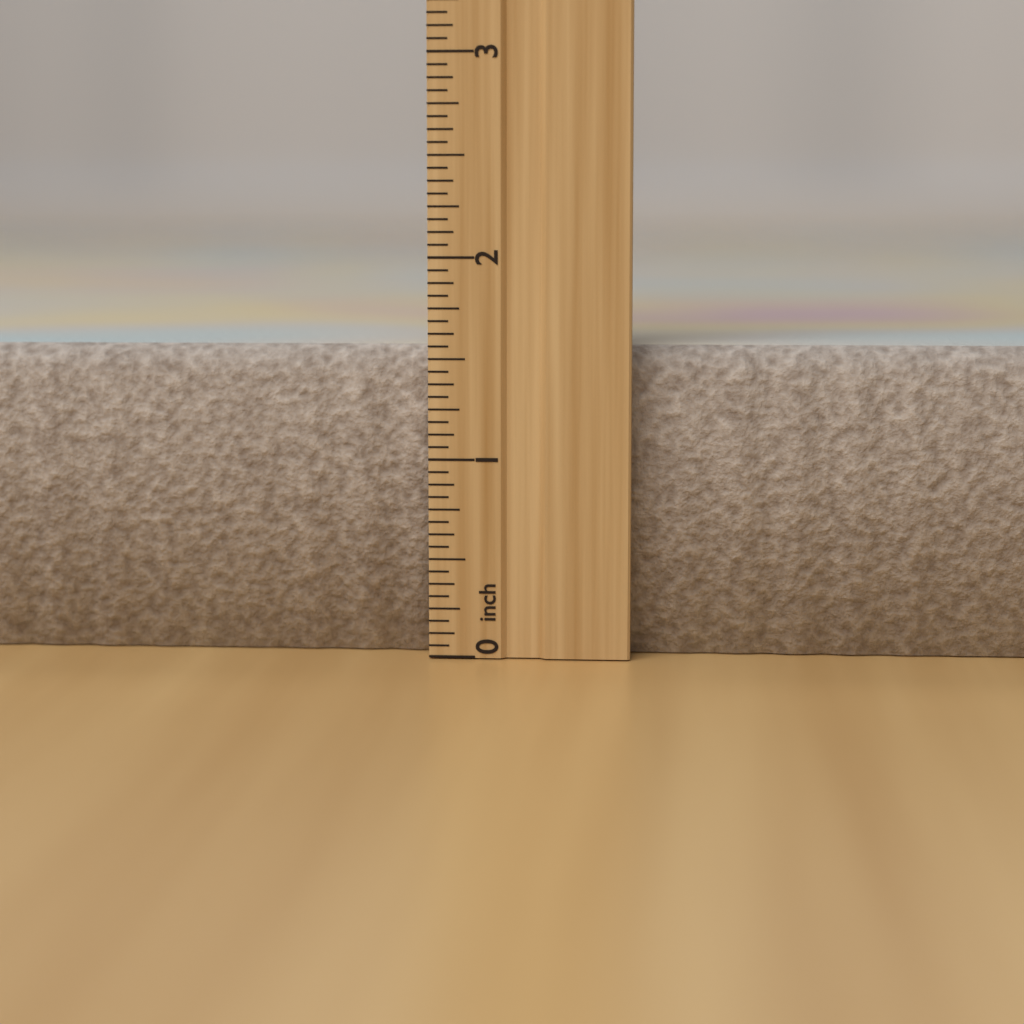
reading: 1.5625 inch
